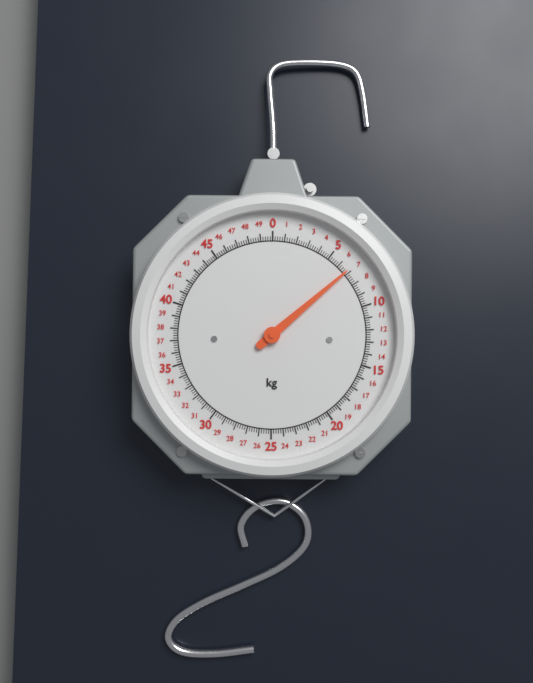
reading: 6.8 kg
